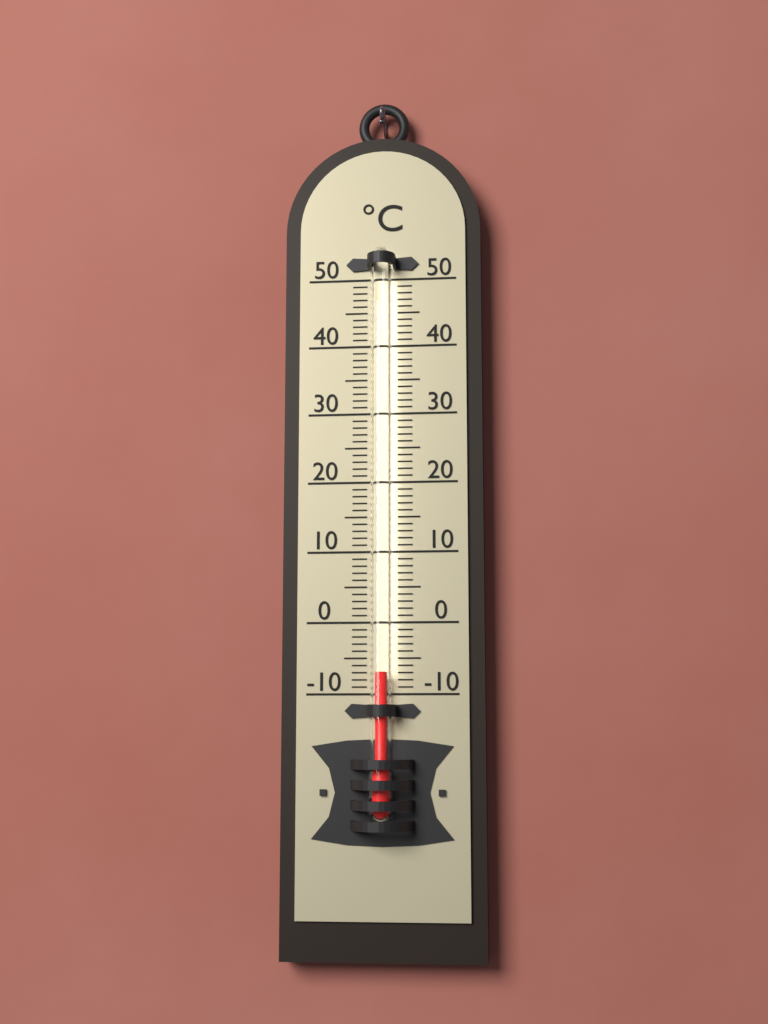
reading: -7 °C
